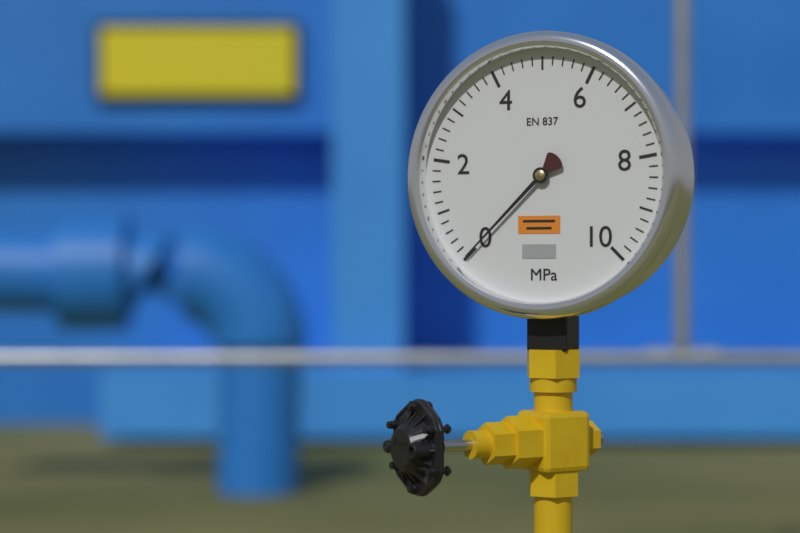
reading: 0.0 MPa
